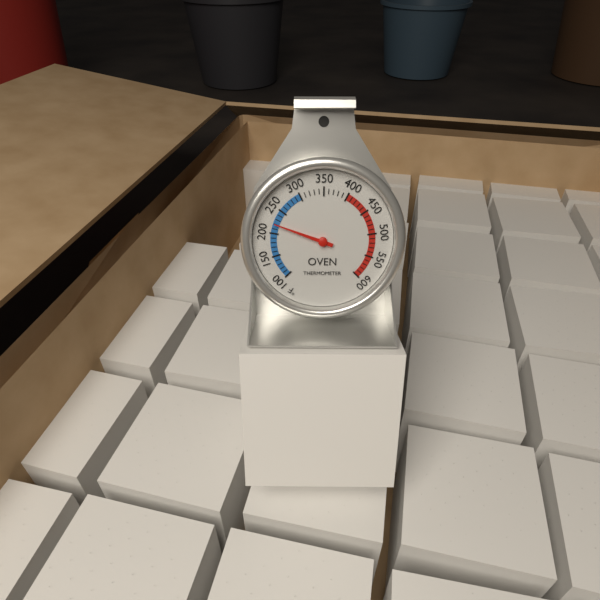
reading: 220 °F
